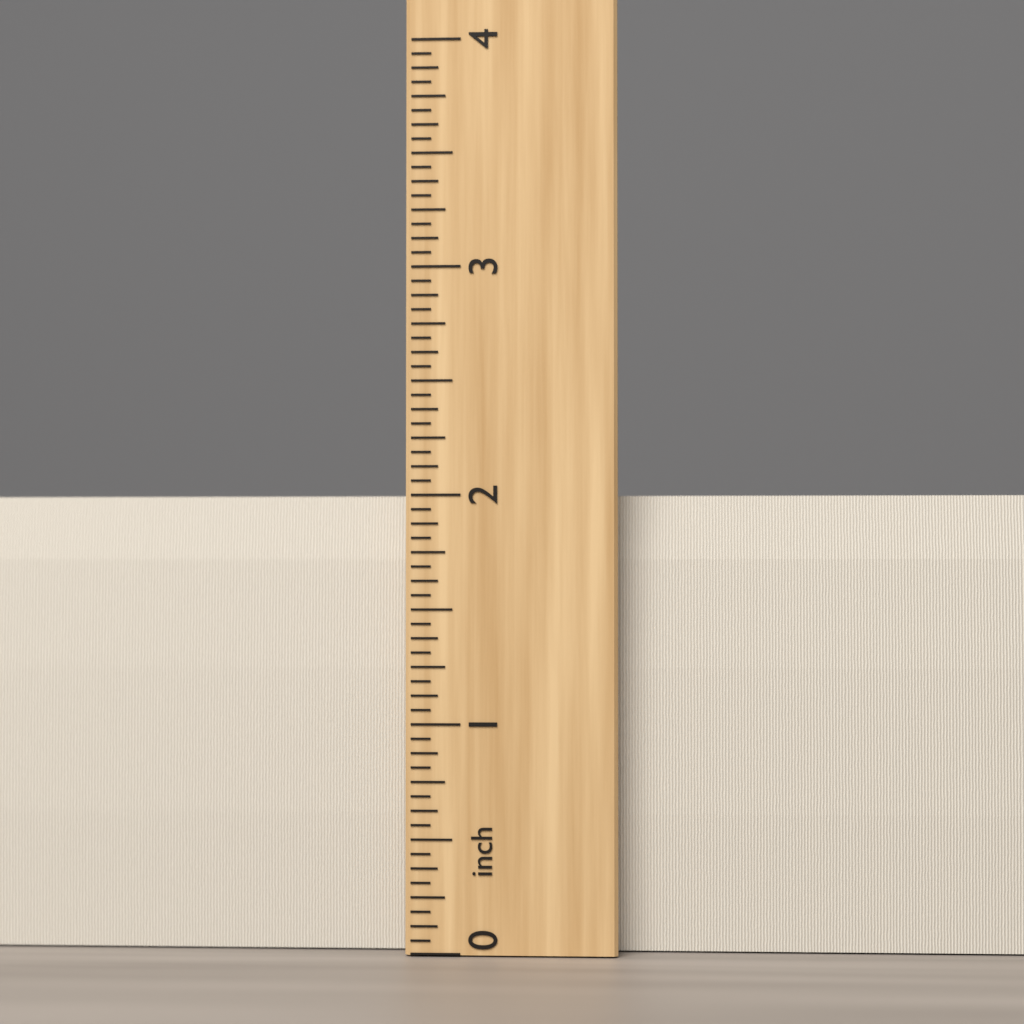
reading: 2.0000 inch
